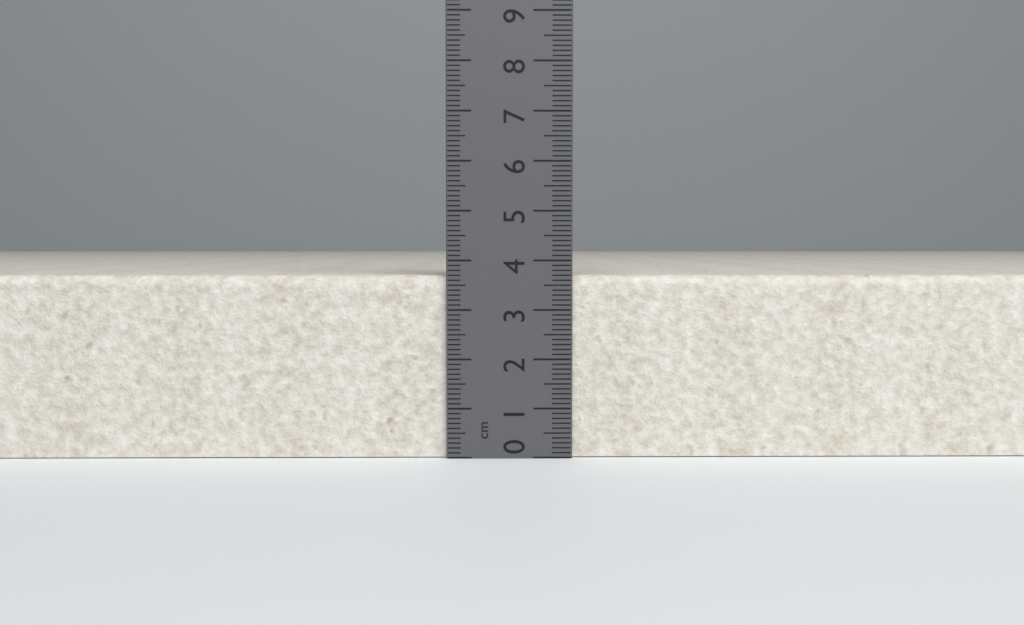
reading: 3.7 cm
